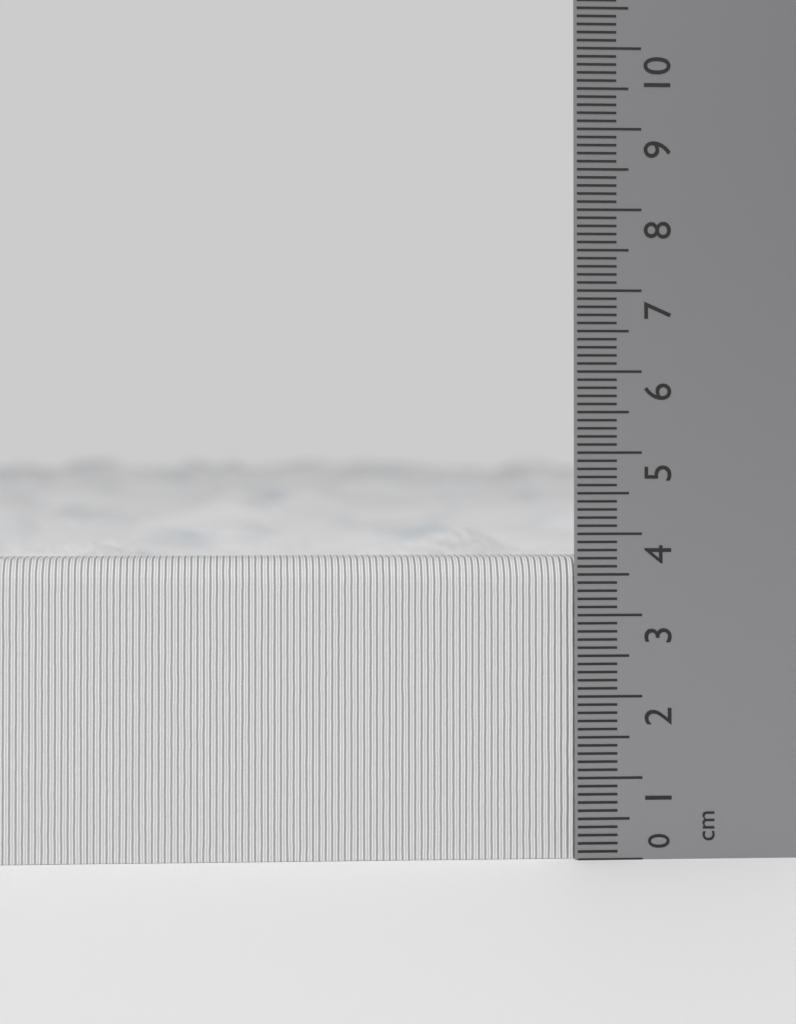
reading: 3.7 cm
